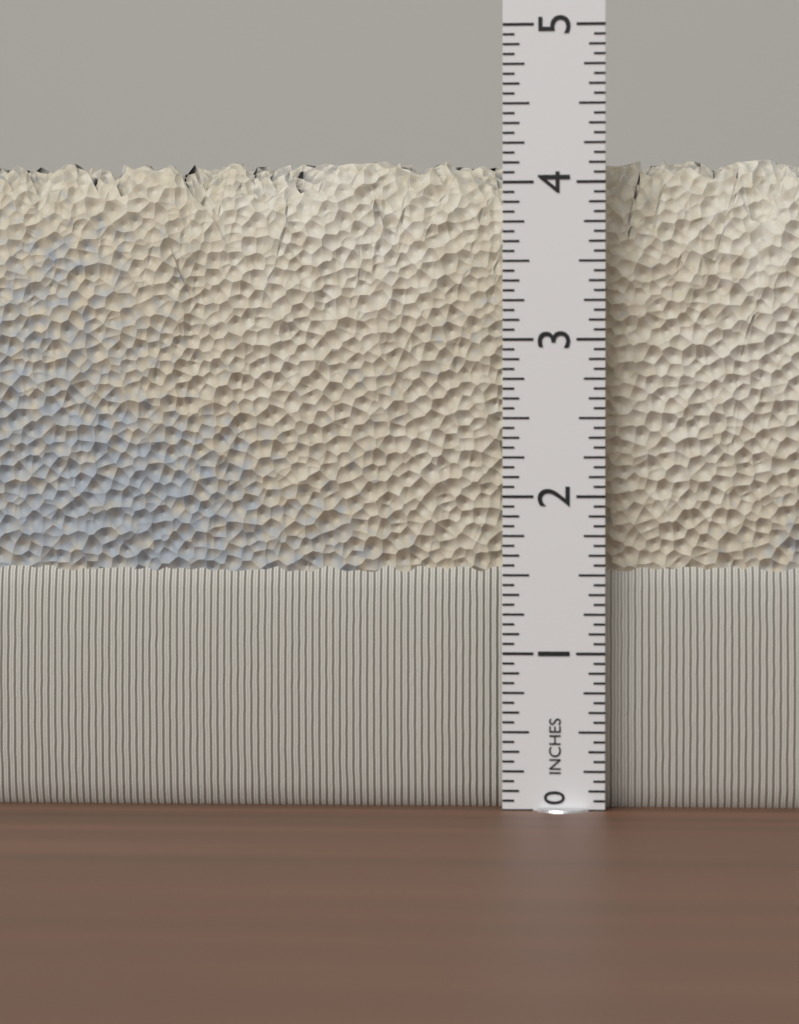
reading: 4.1875 in
